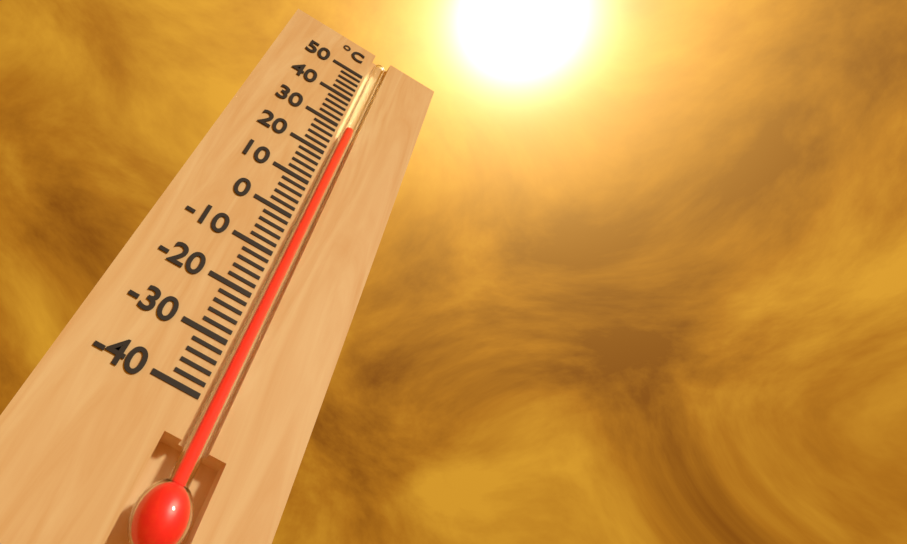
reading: 30 °C
